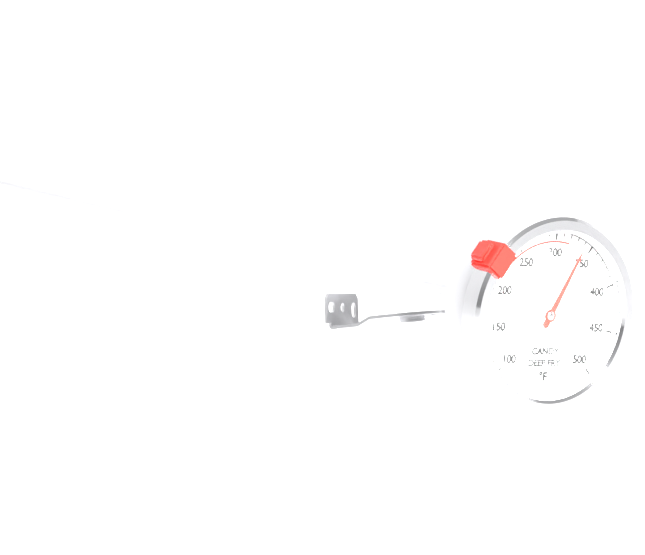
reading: 340 °F
